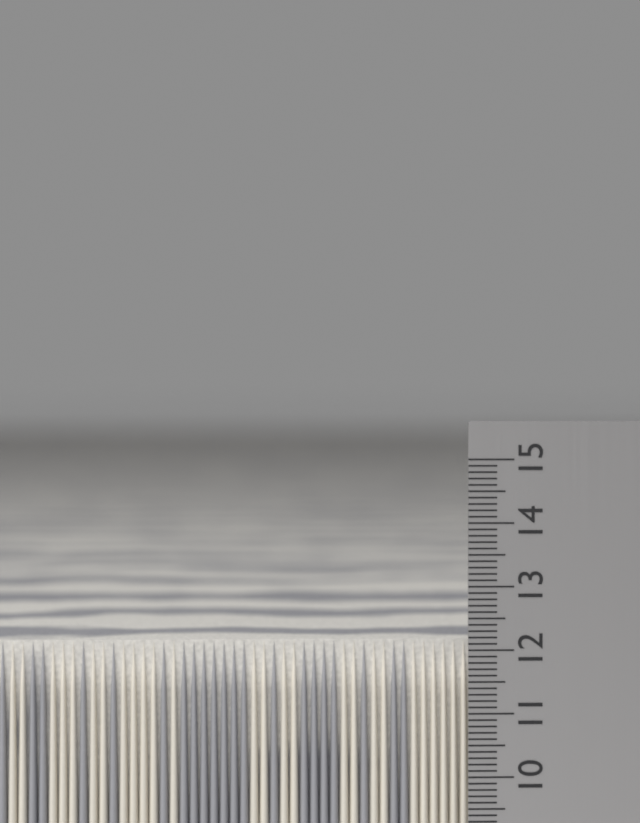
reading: 12.1 cm
